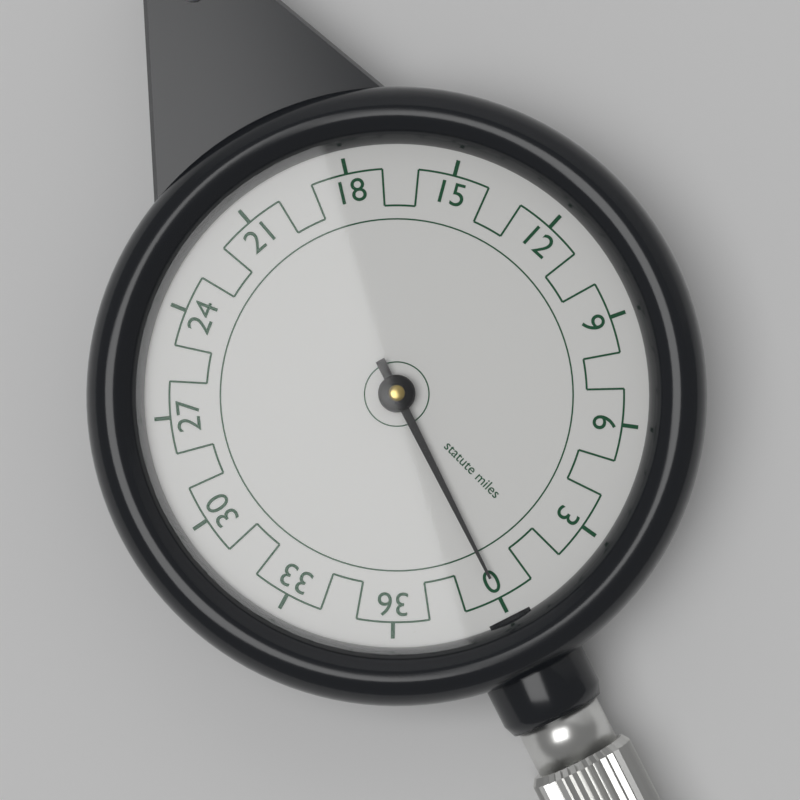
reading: 0 statute miles
